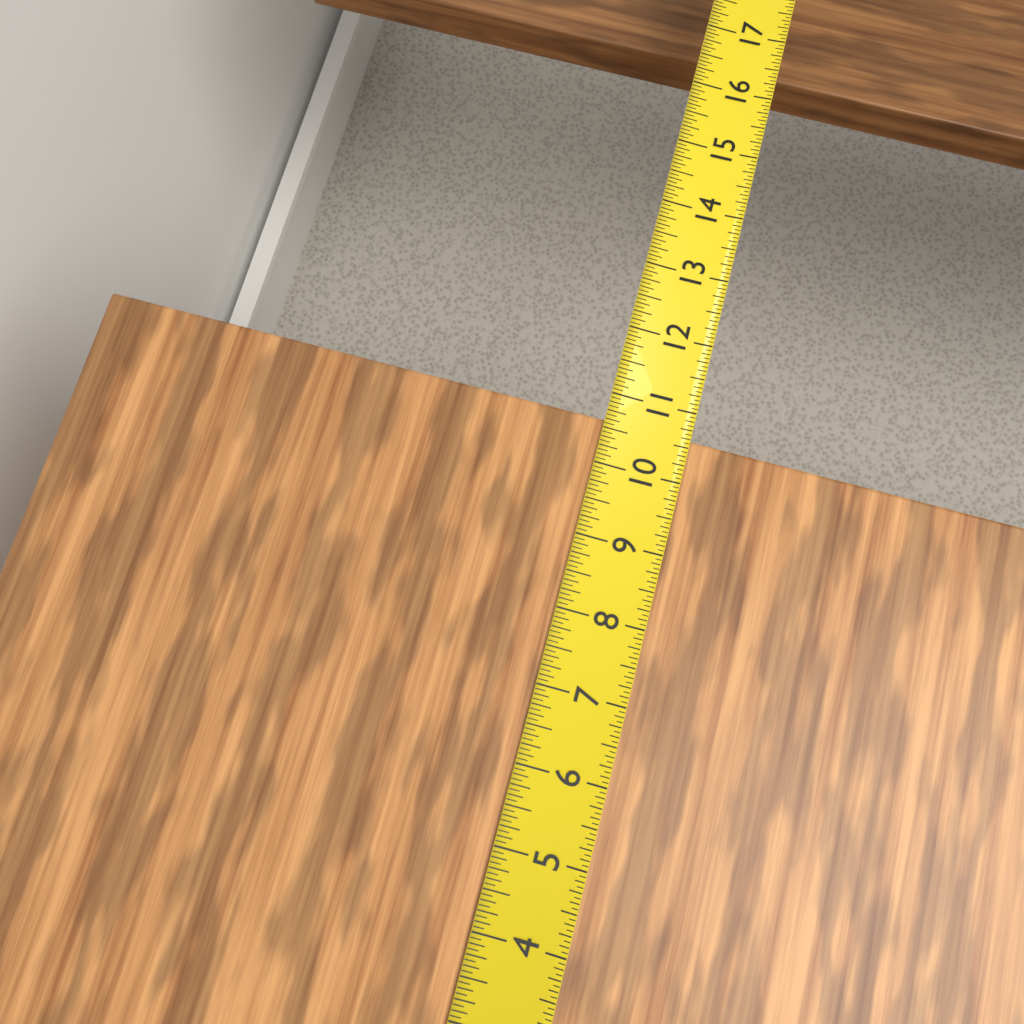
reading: 10.6250 in
